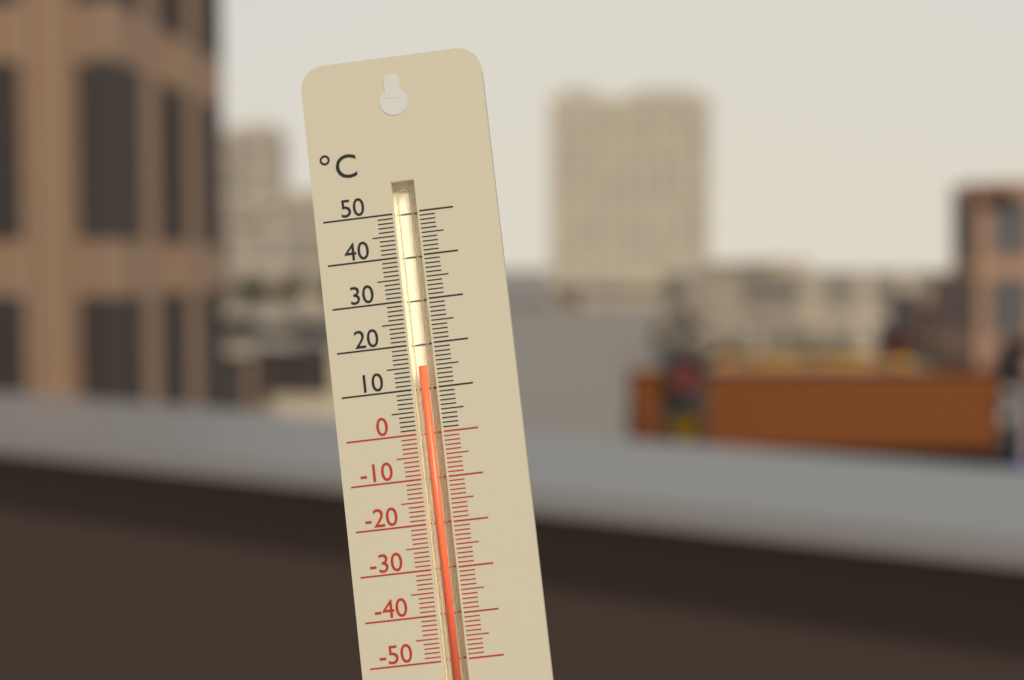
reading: 15 °C
